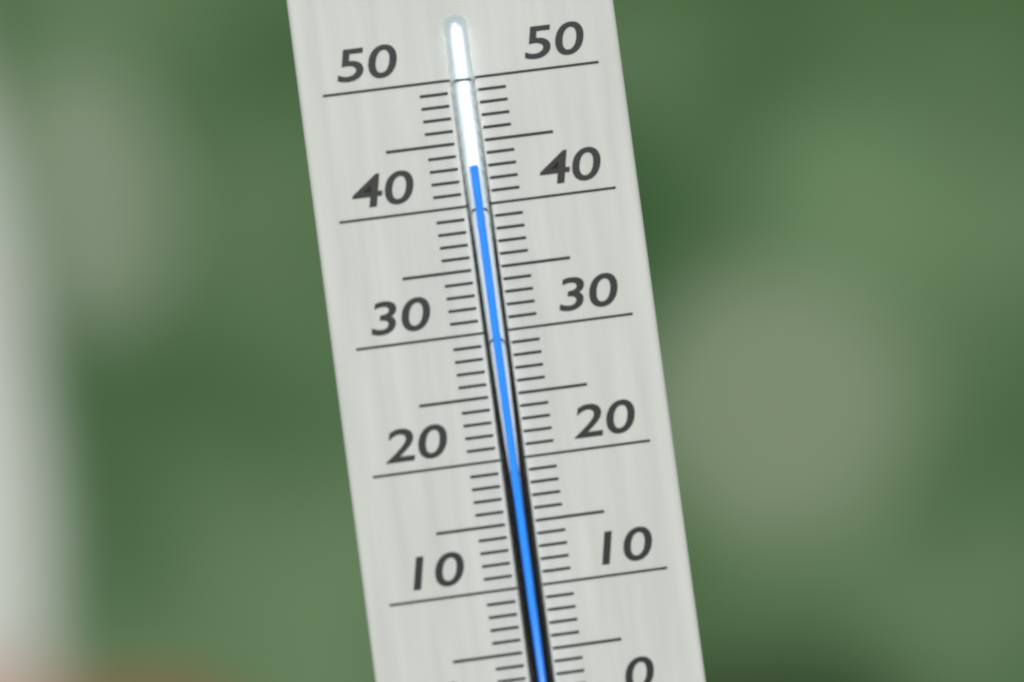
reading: 43 °C
